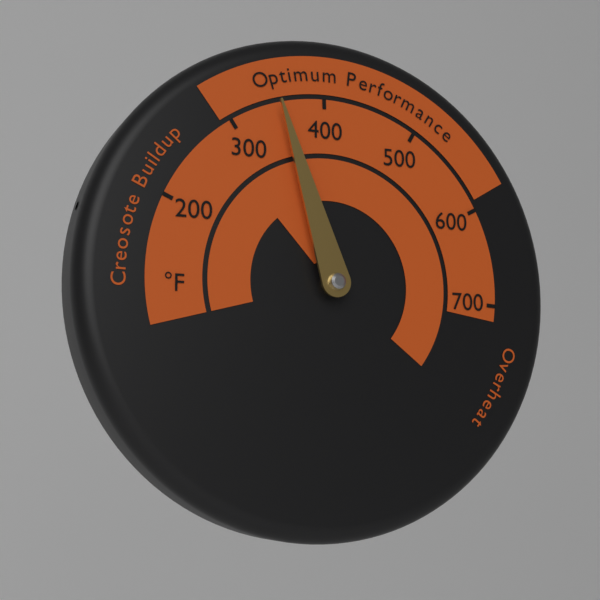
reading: 350 °F
